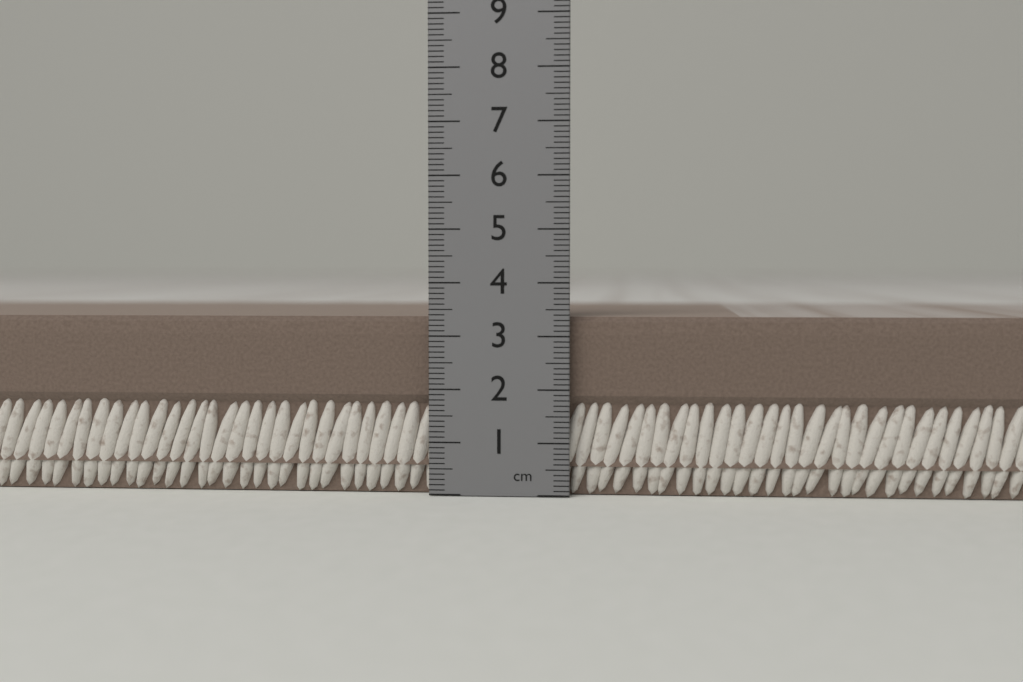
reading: 3.4 cm
